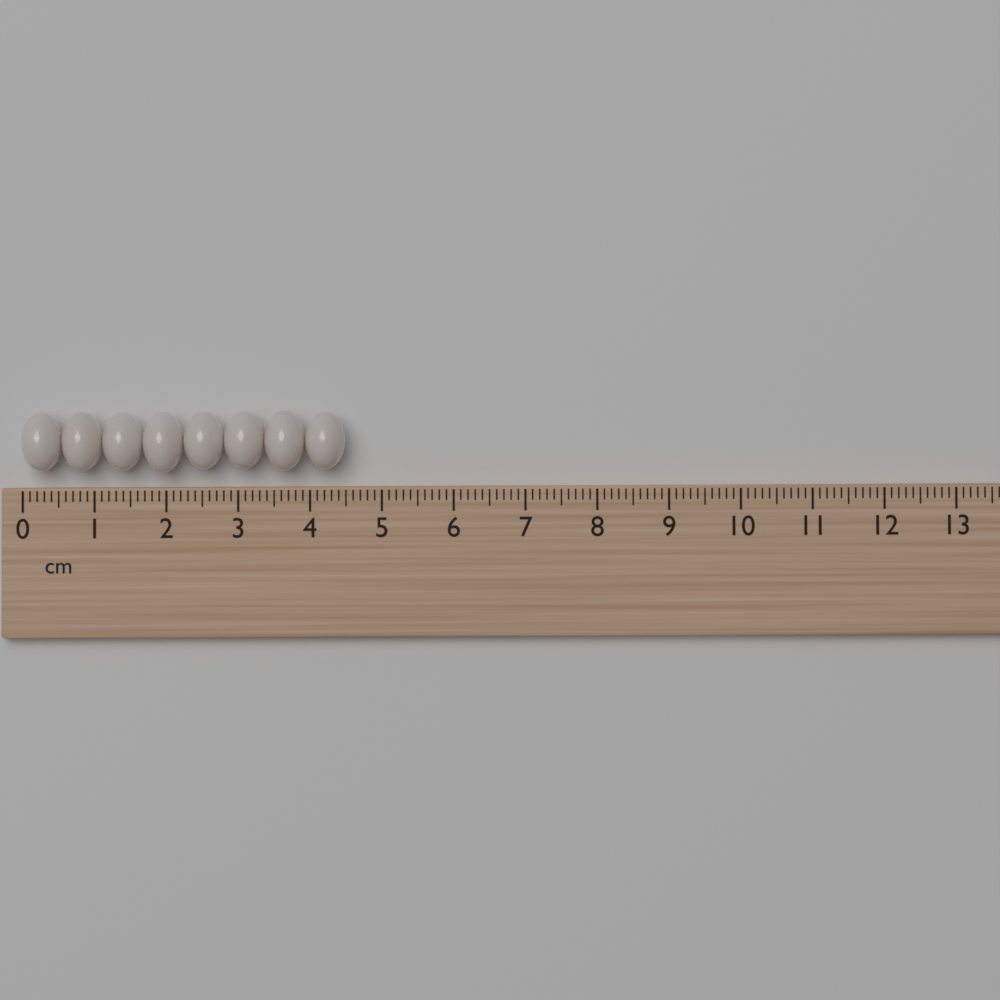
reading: 4.5 cm
